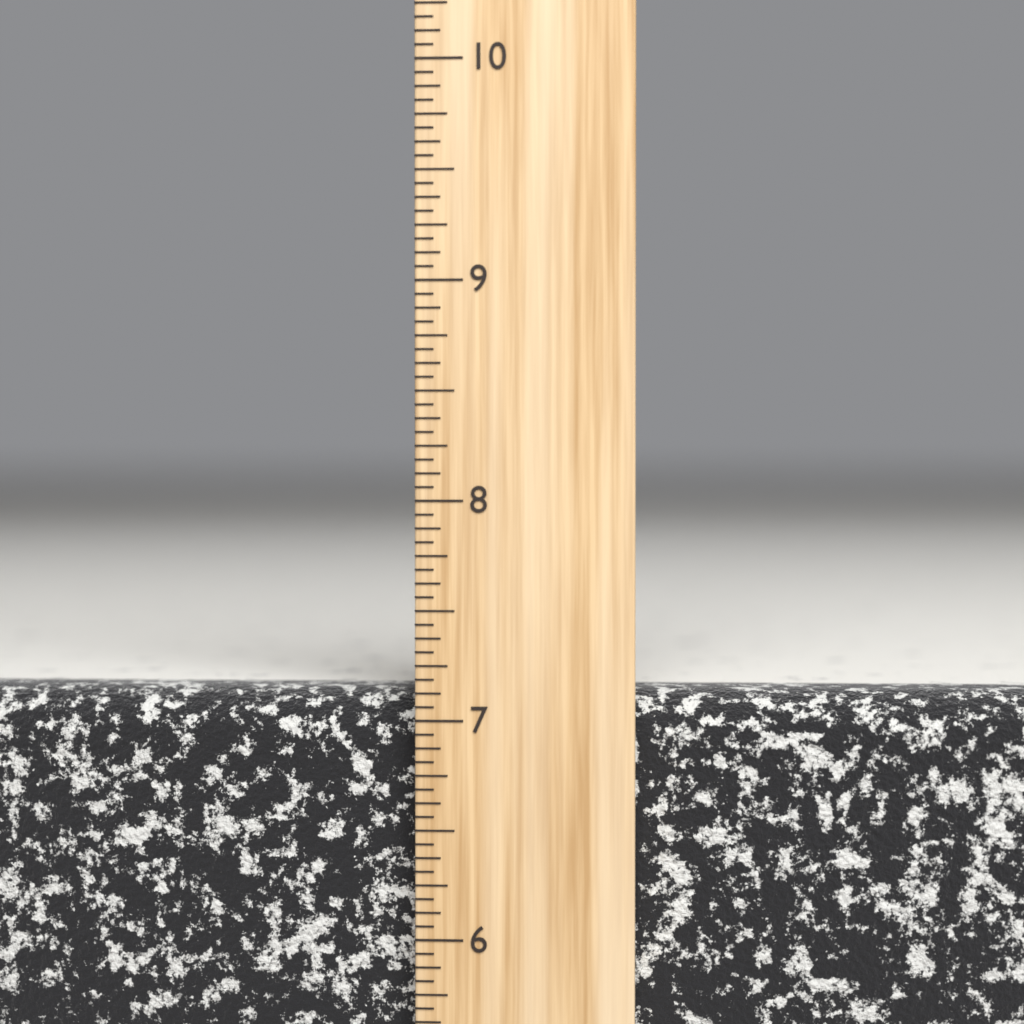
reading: 7.1250 inch
